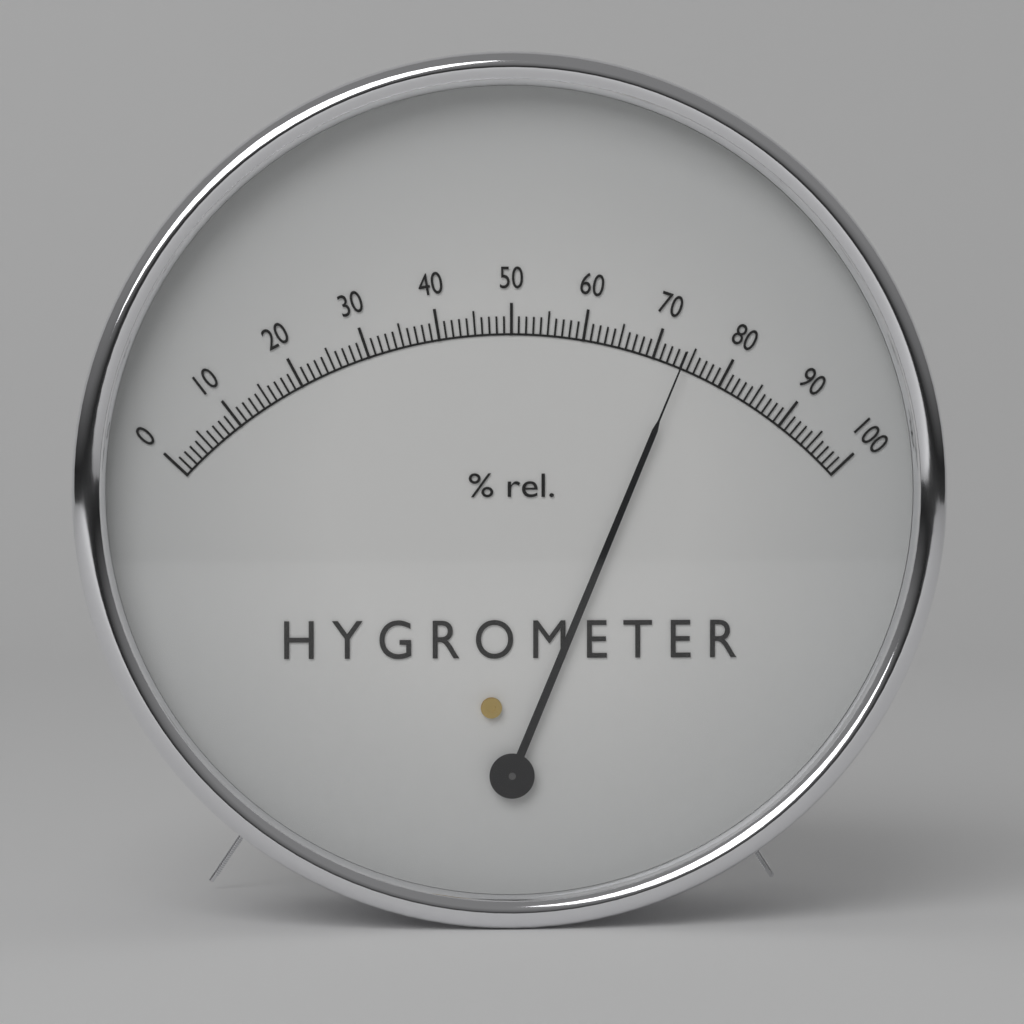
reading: 74 %
